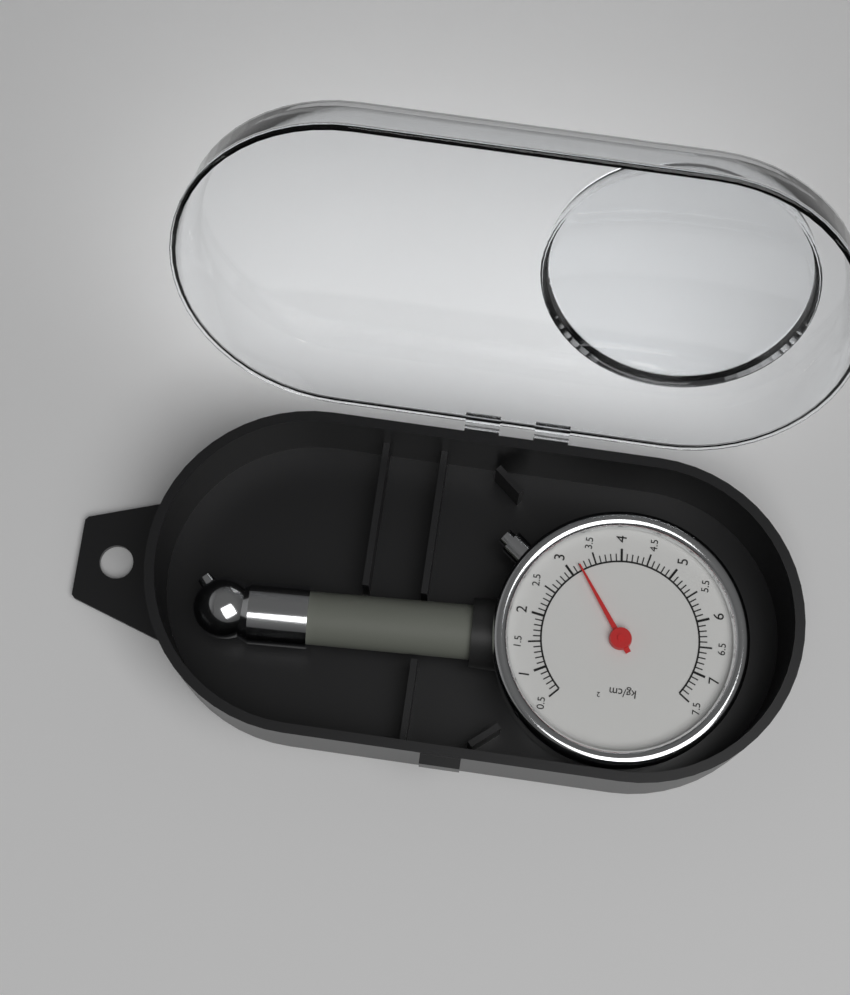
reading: 3.2 kg/cm²
